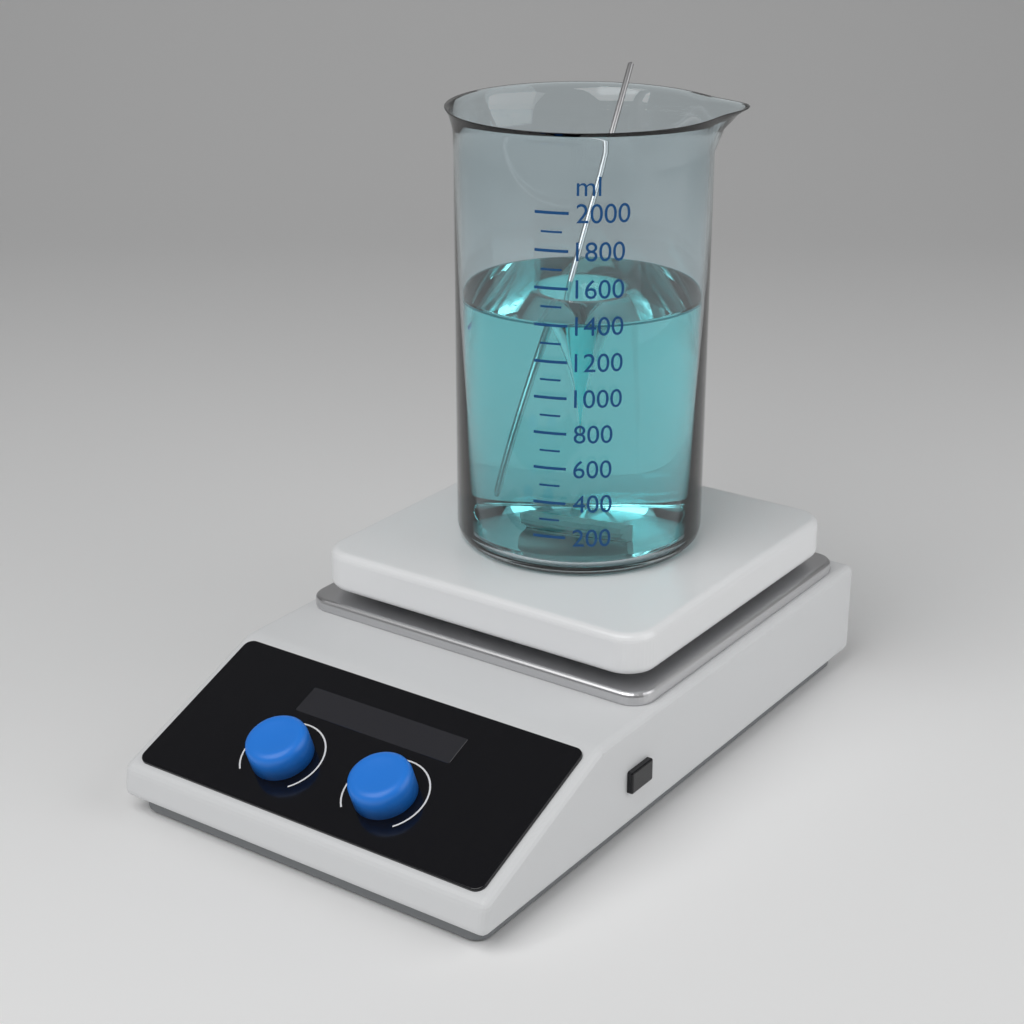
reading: 1400 ml
